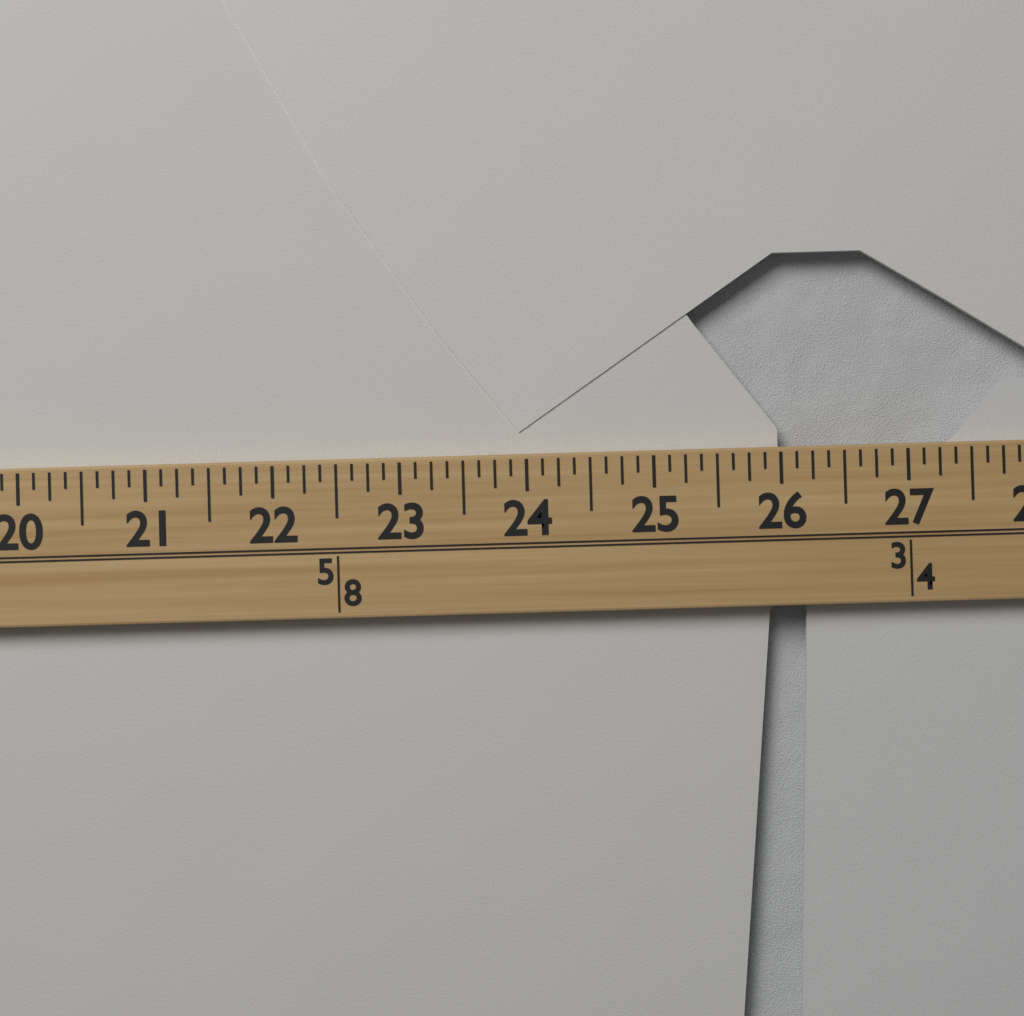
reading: 26.000 (no unit)
